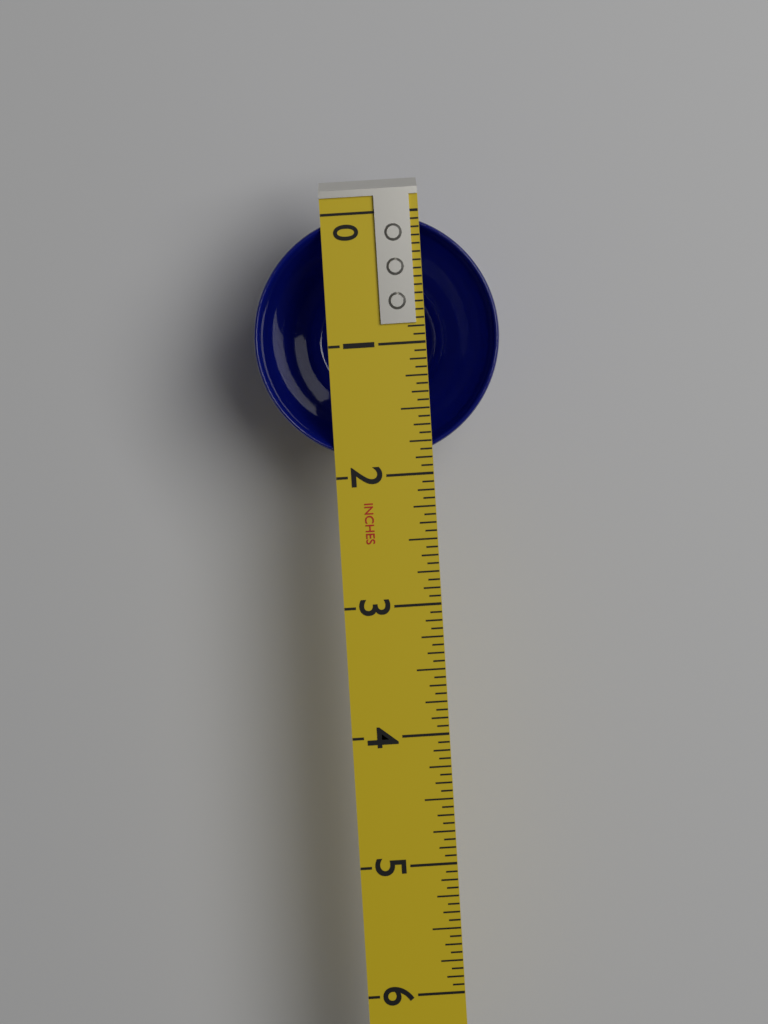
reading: 1.8750 in
